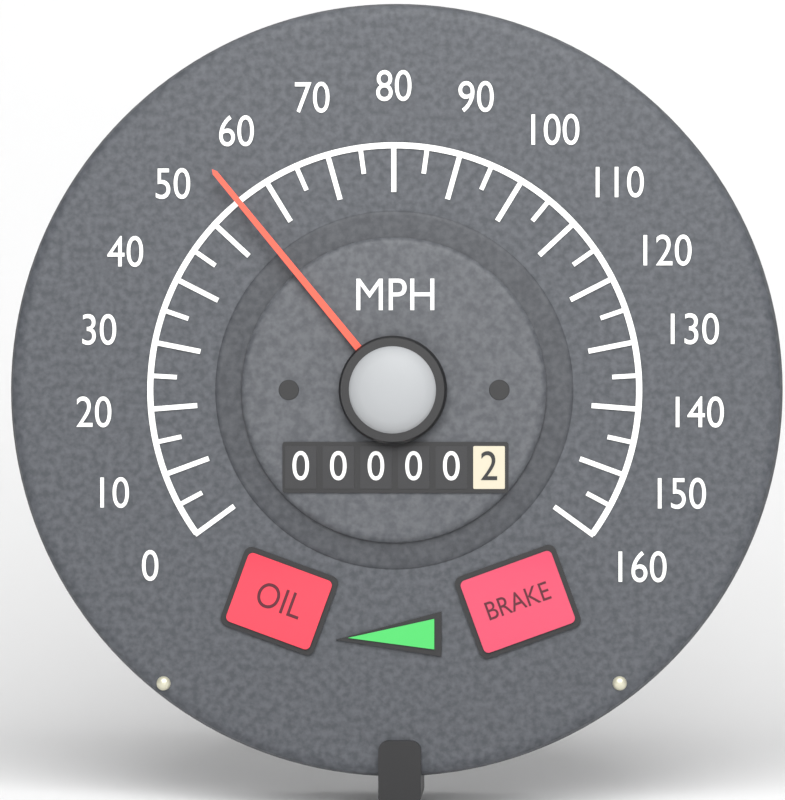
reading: 55 MPH
